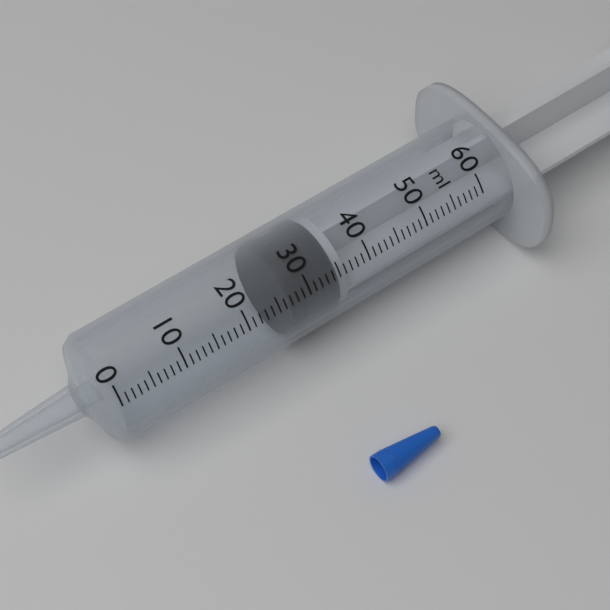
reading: 27 ml
